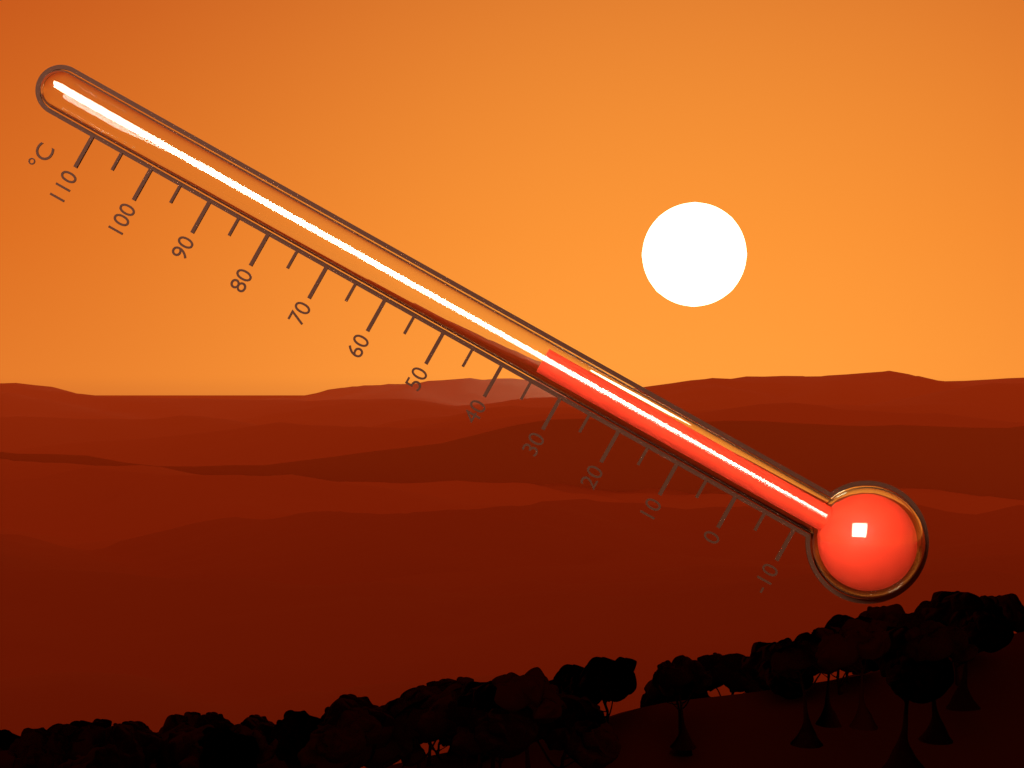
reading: 35 °C
